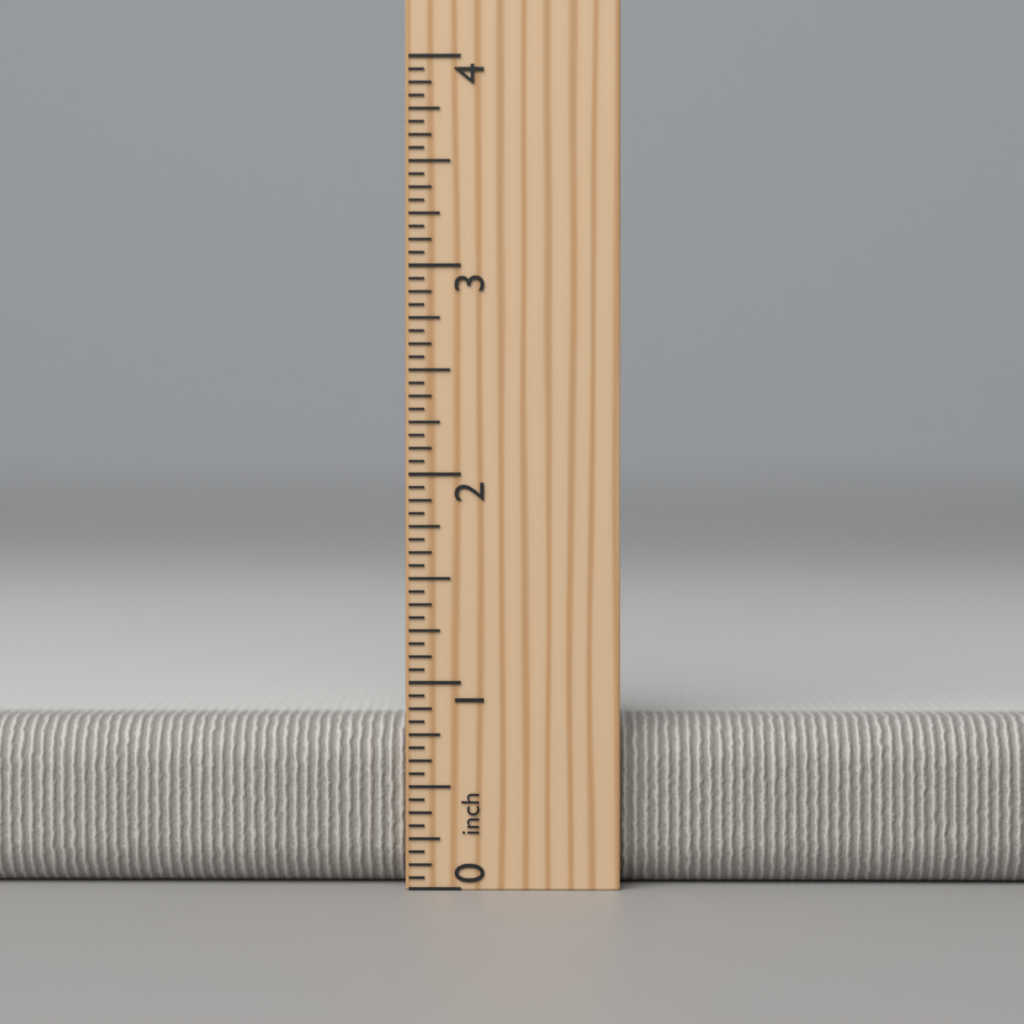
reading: 0.8125 inch
